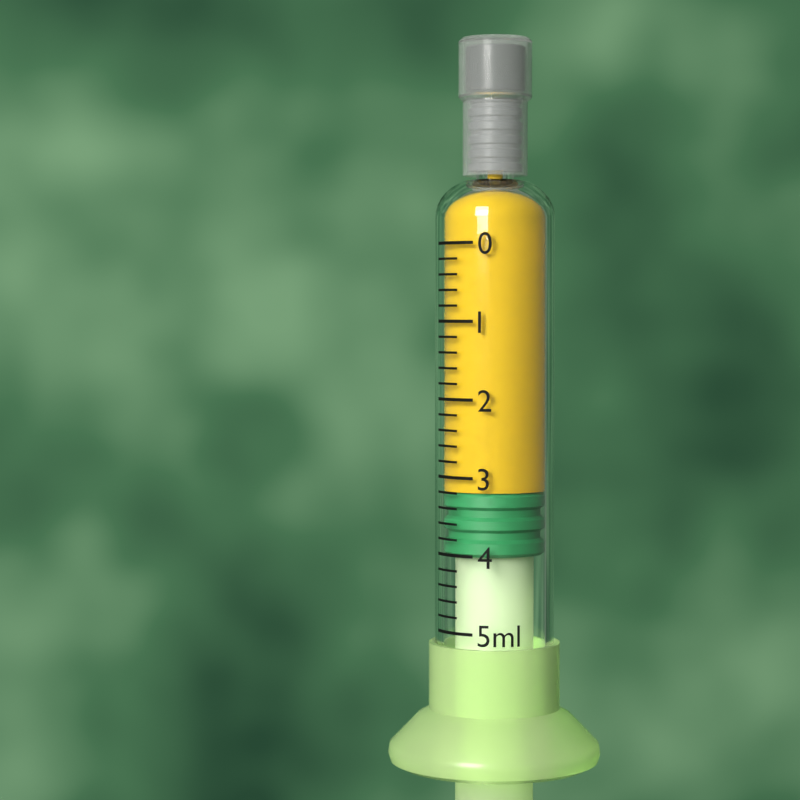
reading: 3.2 ml
